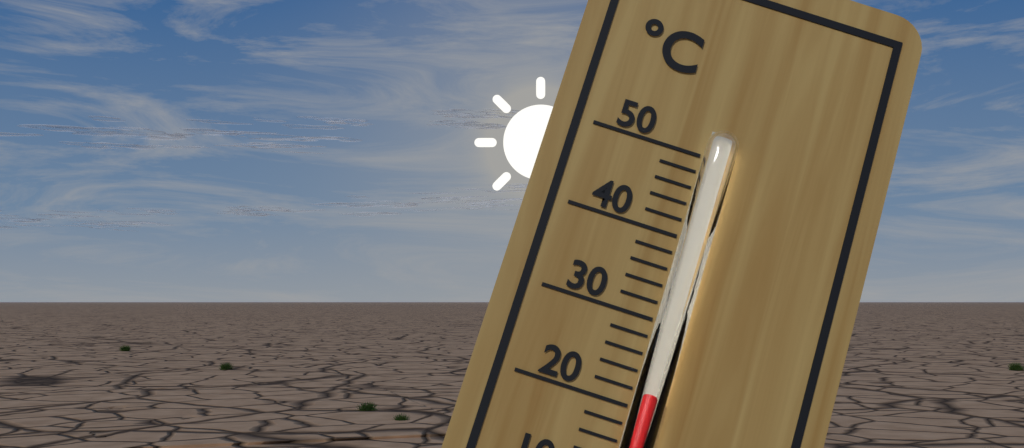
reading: 22 °C
